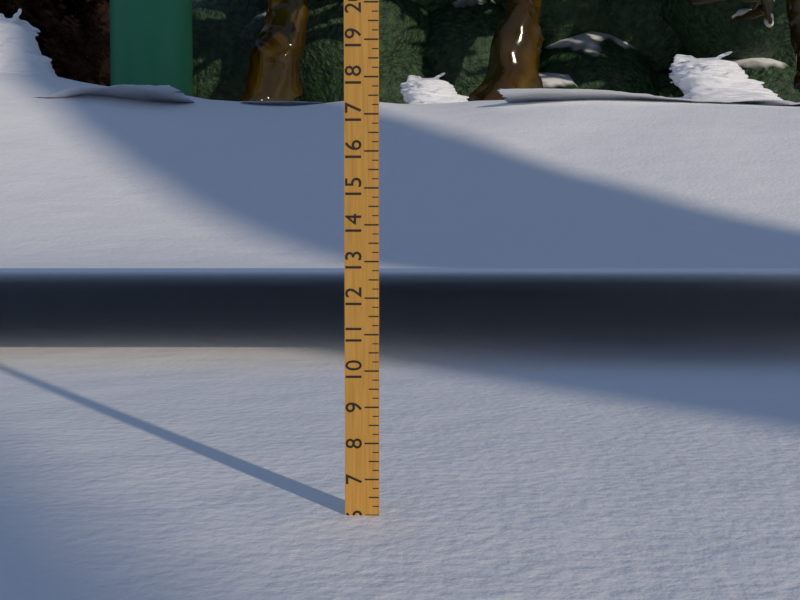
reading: 6.00 (no unit)
